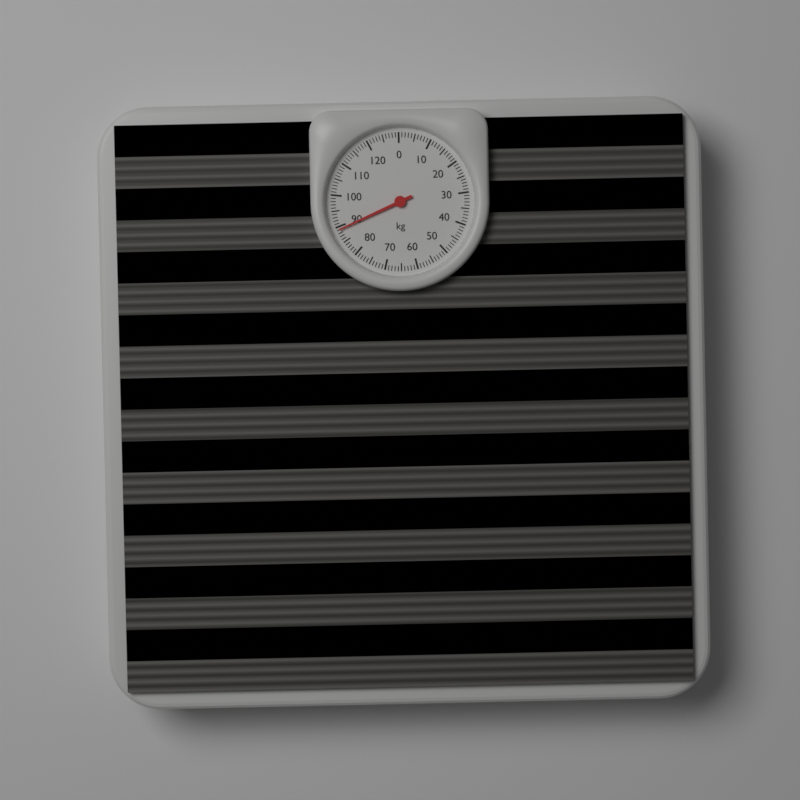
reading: 89 kg
